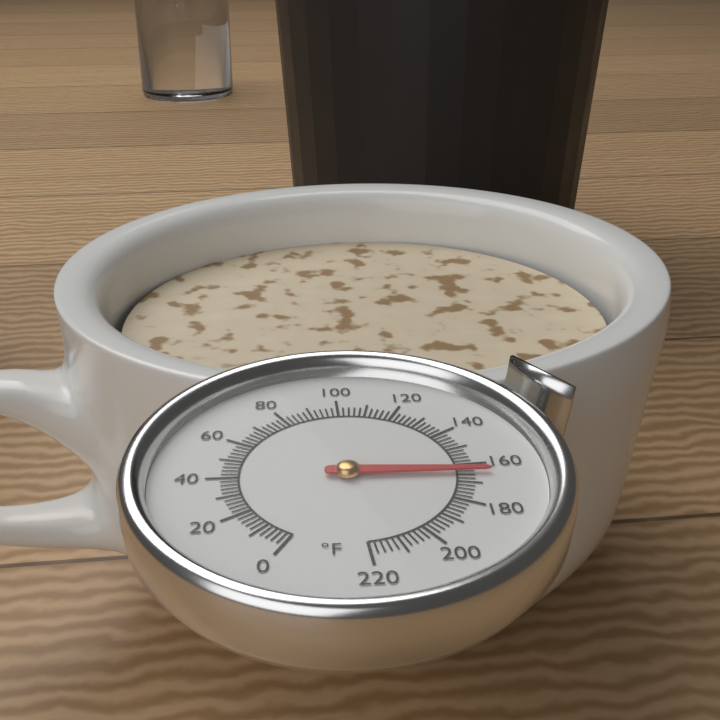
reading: 164 °F
